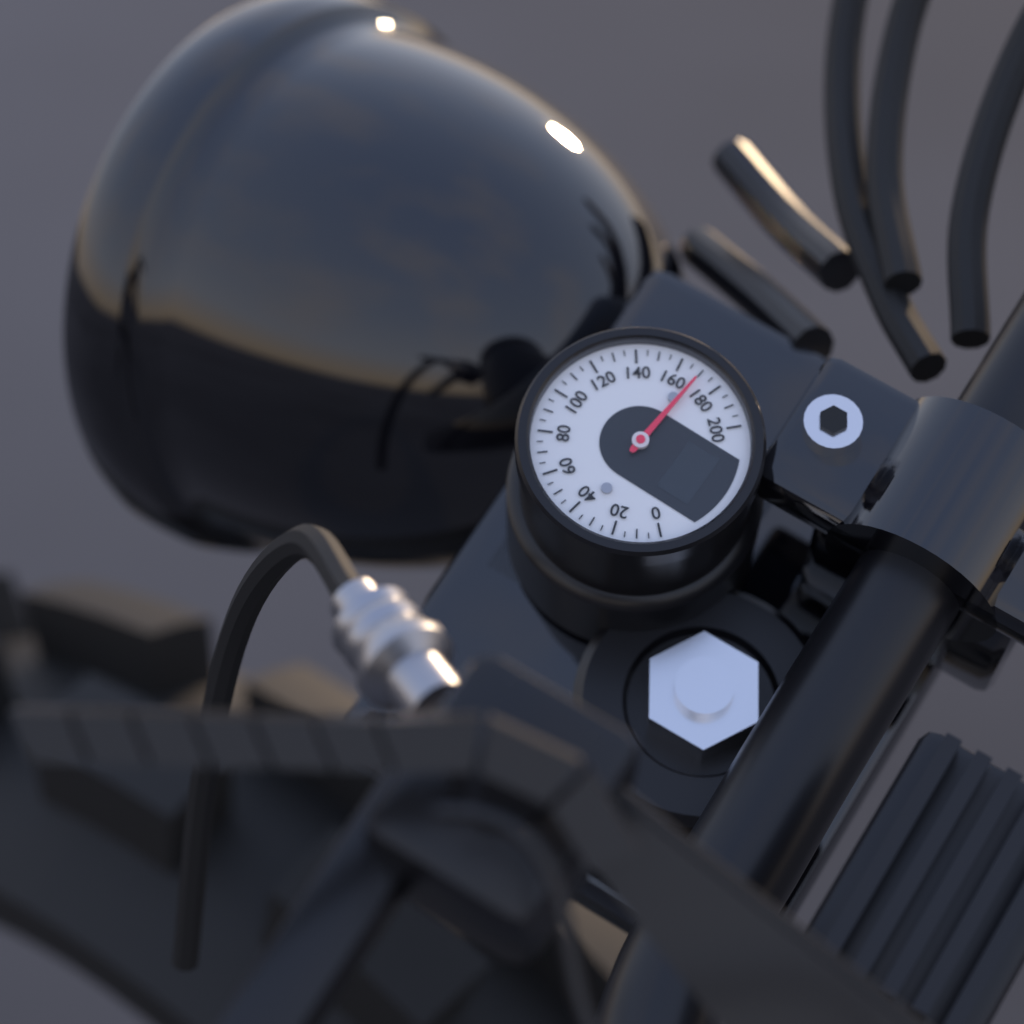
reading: 170 (no unit)
